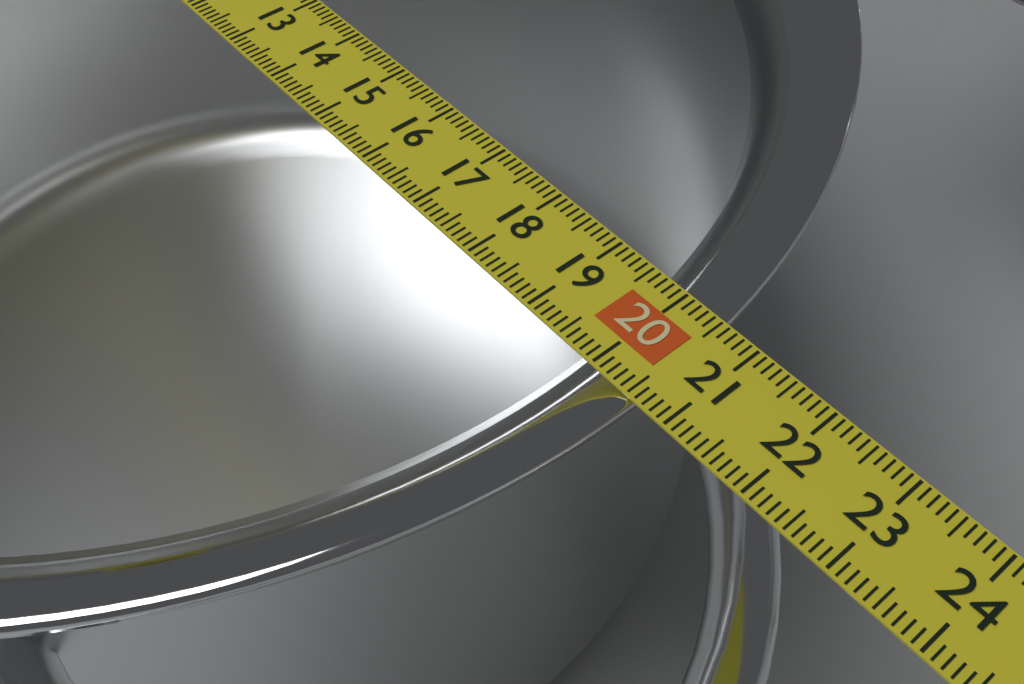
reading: 20.6 cm
